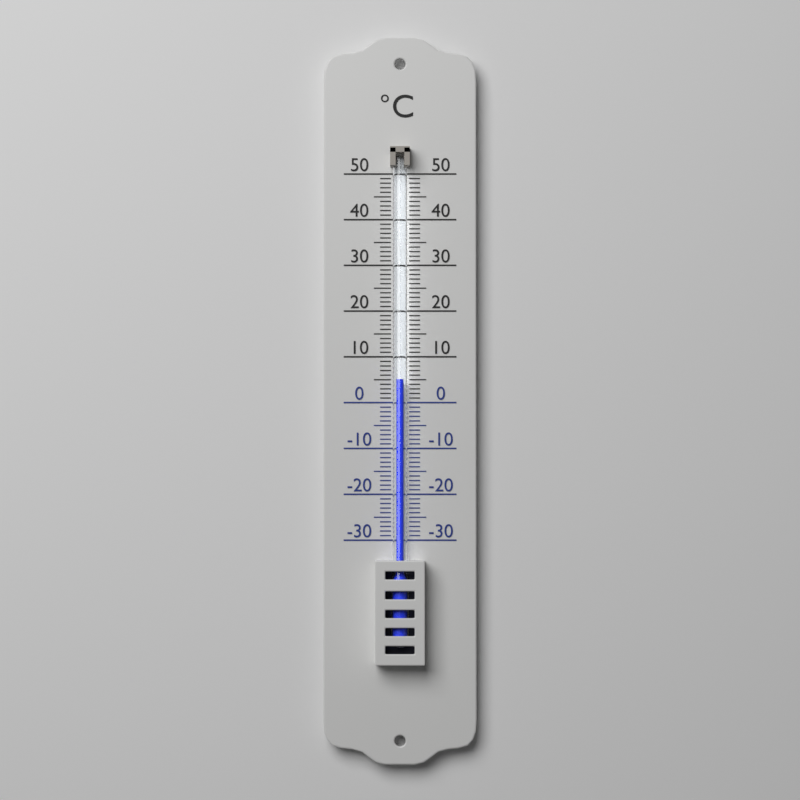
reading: 5 °C
